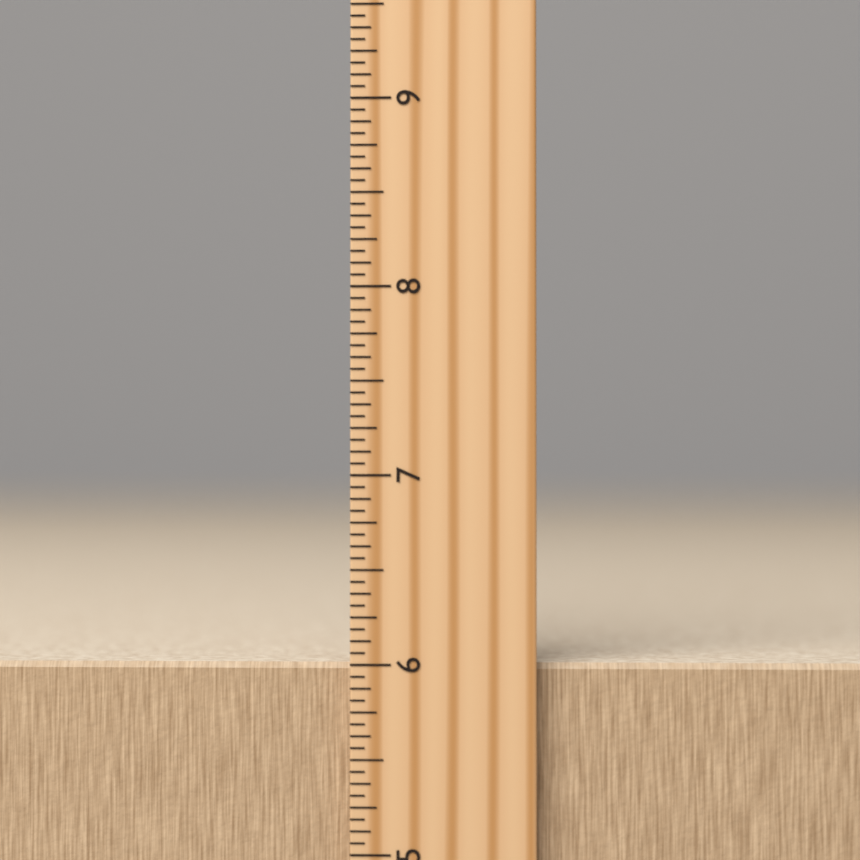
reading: 6.0000 inch
